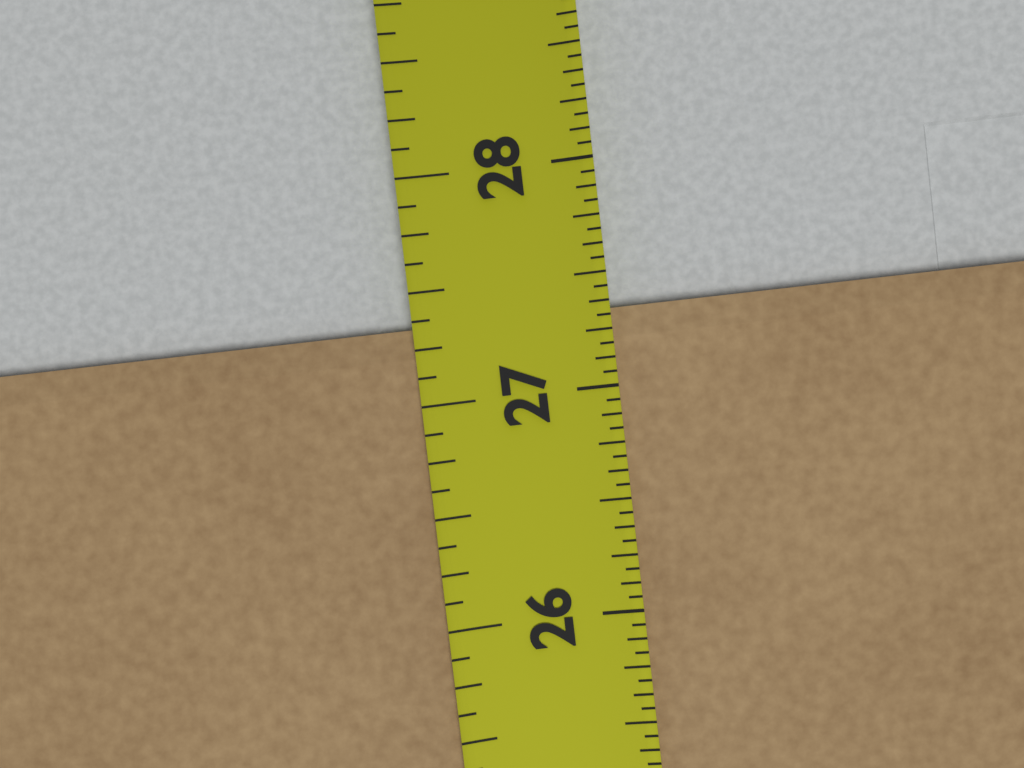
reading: 27.3750 in
